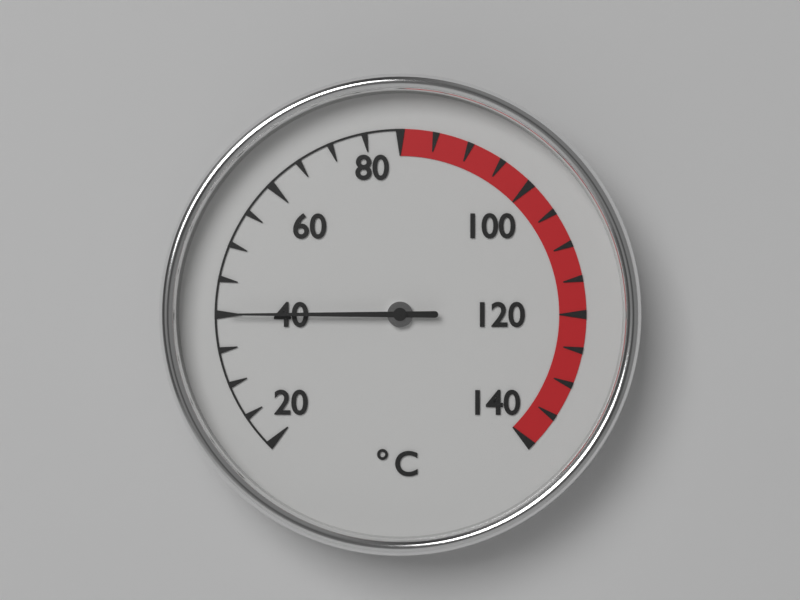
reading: 40 °C
